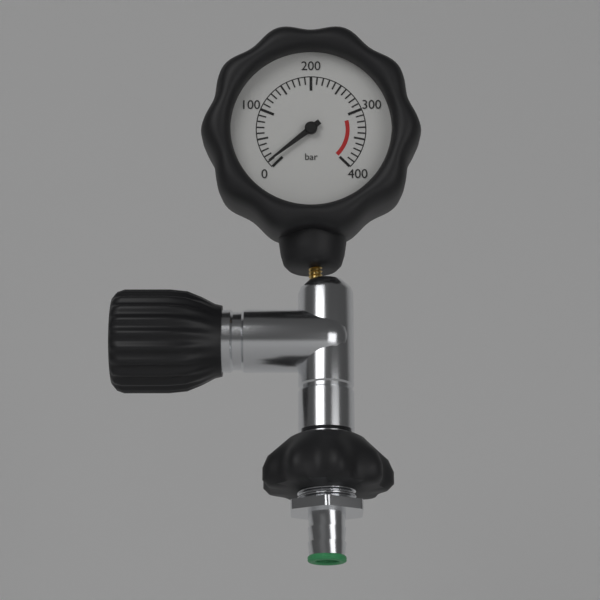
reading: 10 bar
